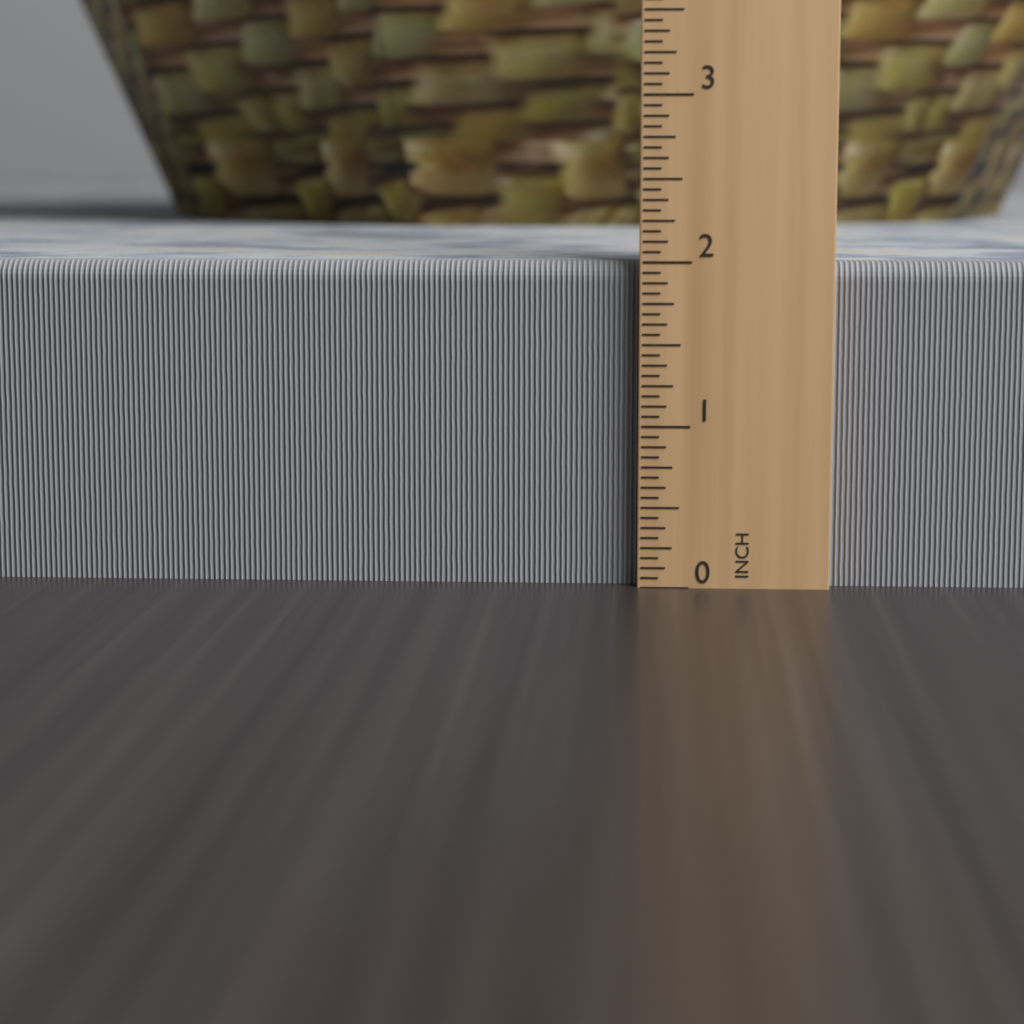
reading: 2.0000 in
